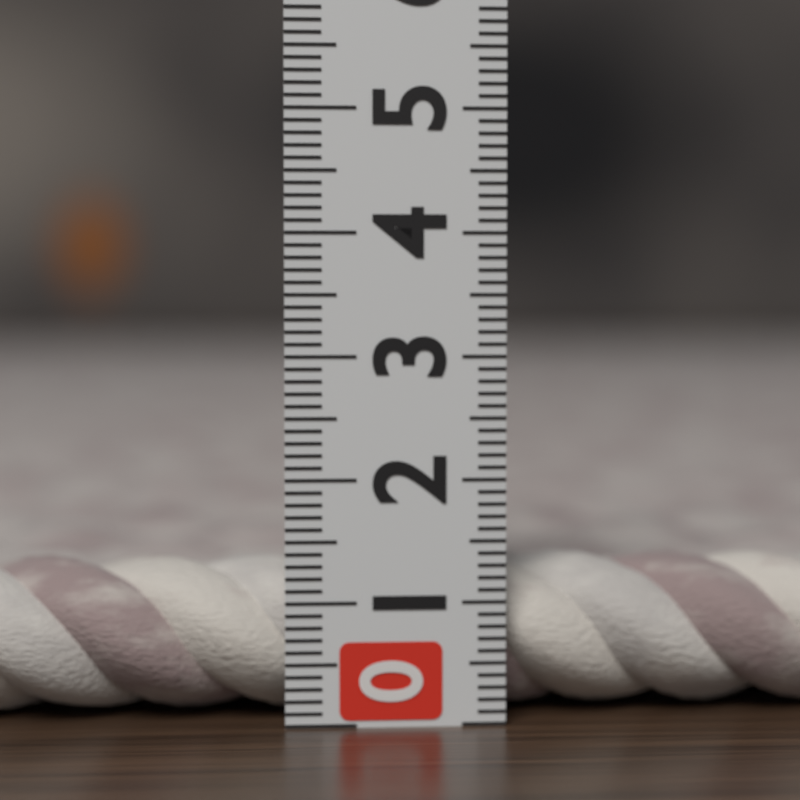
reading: 1.3 (no unit)
